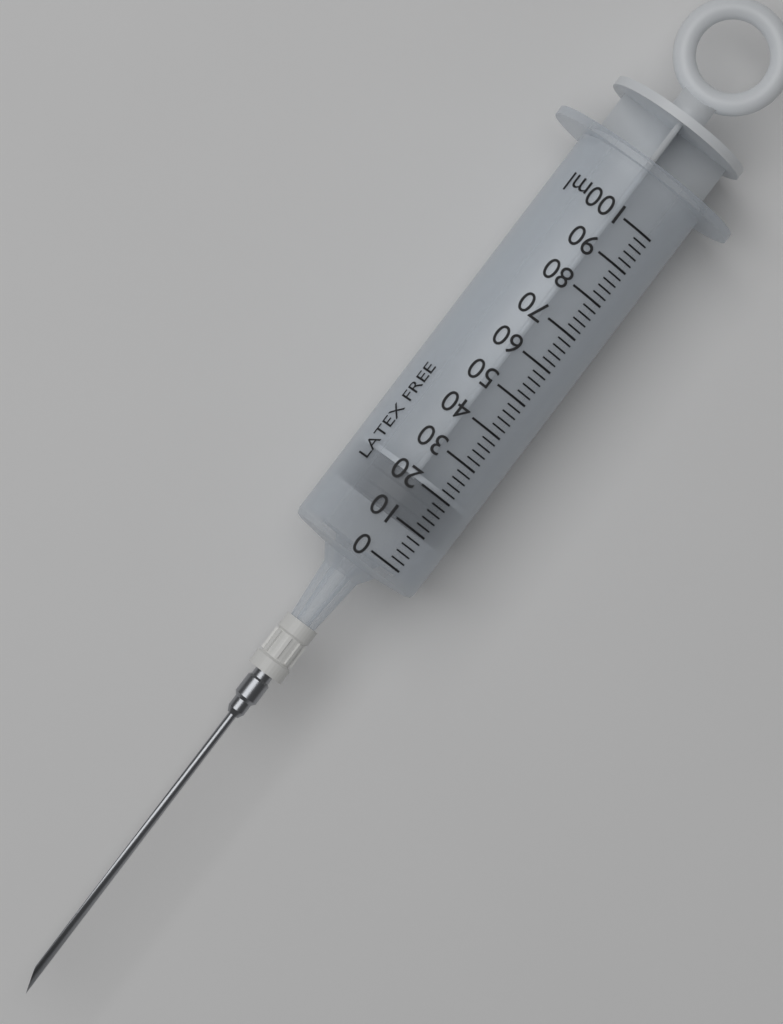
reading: 10 ml
